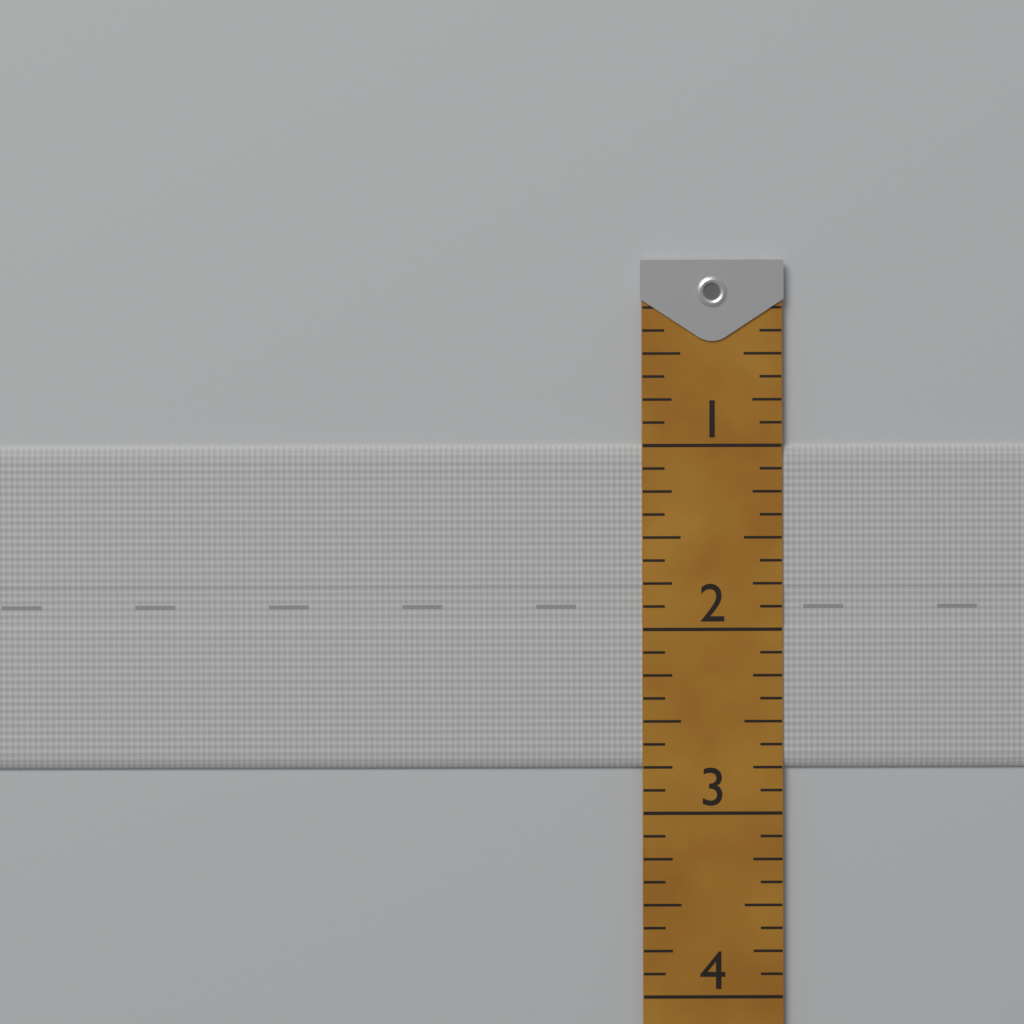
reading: 2.750 (no unit)
